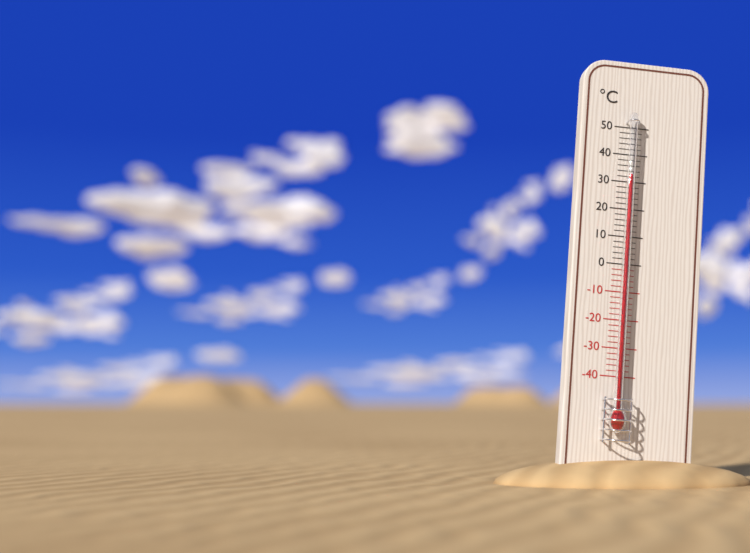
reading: 32 °C
